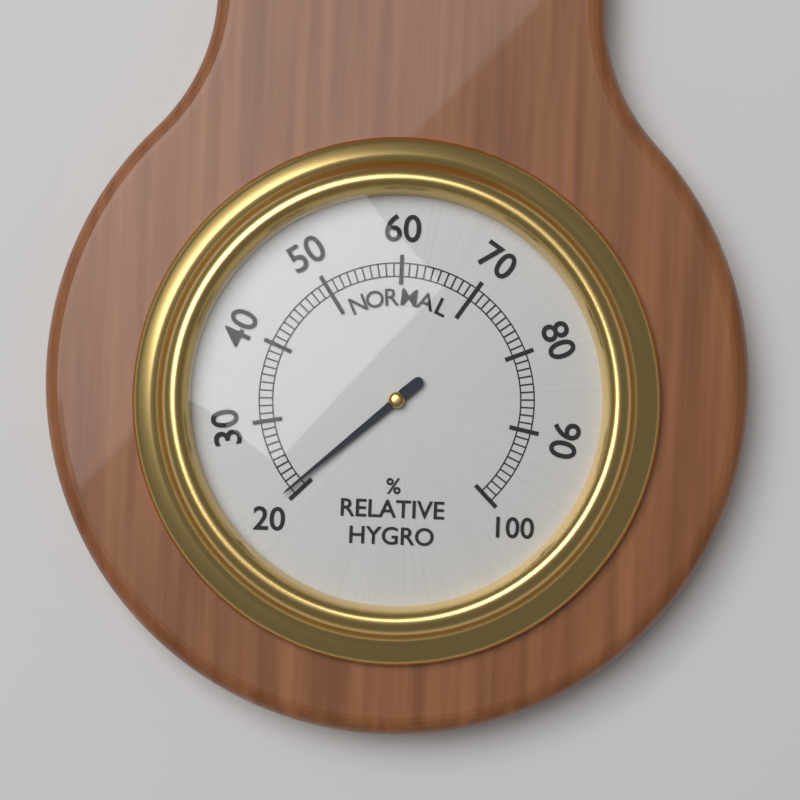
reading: 21 %
